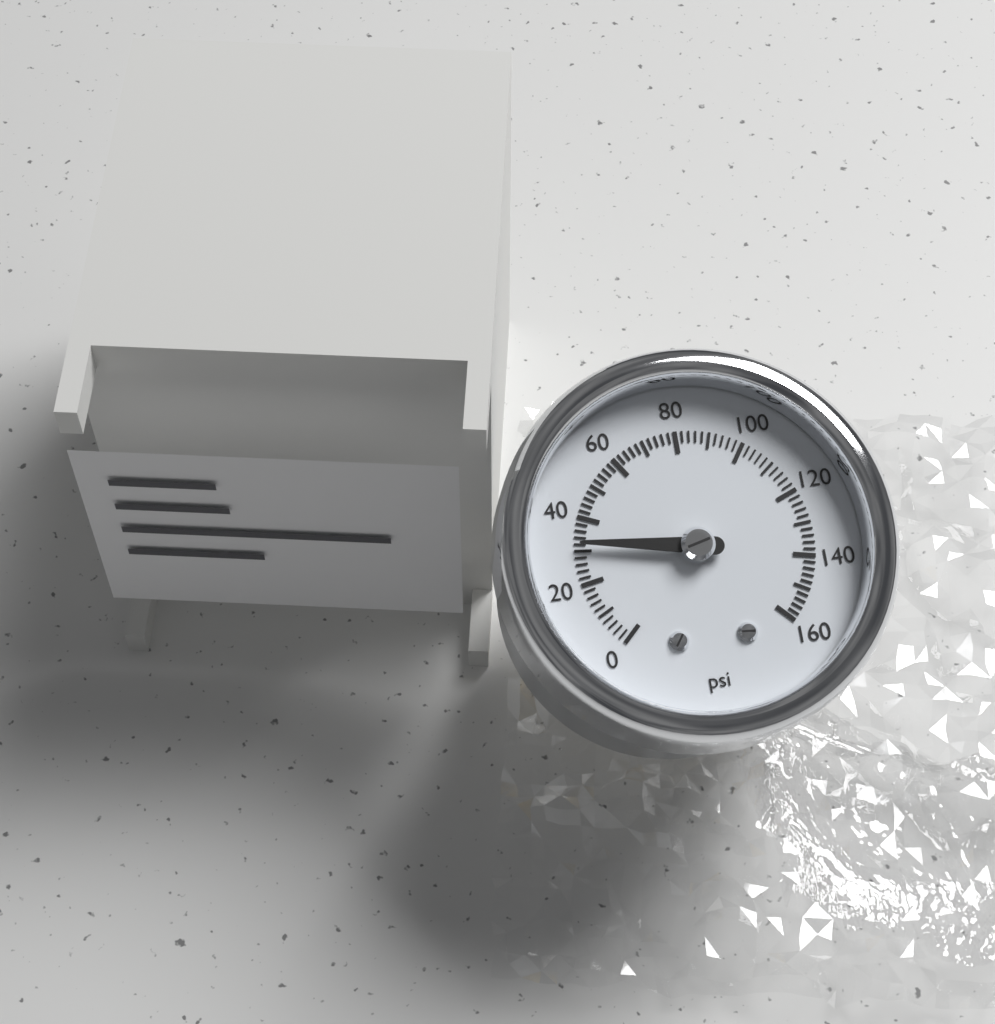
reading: 32 psi
